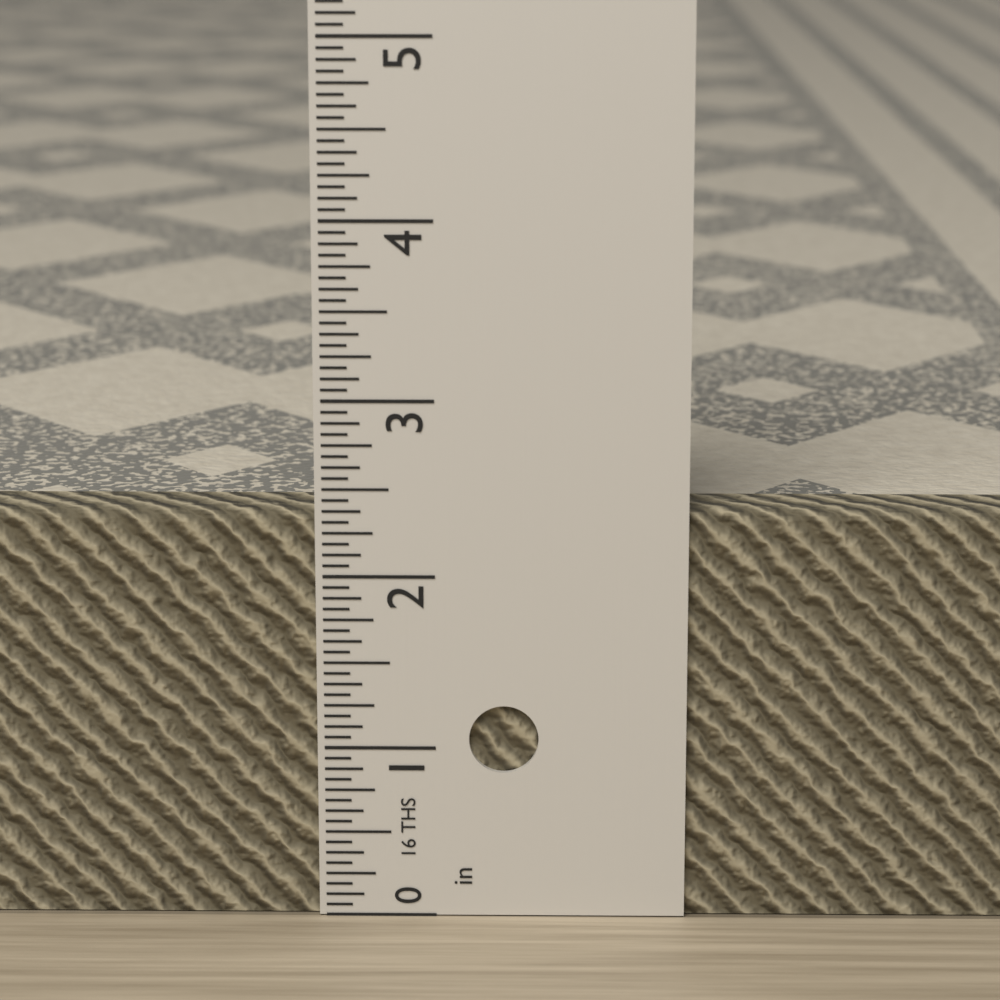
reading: 2.3750 in
